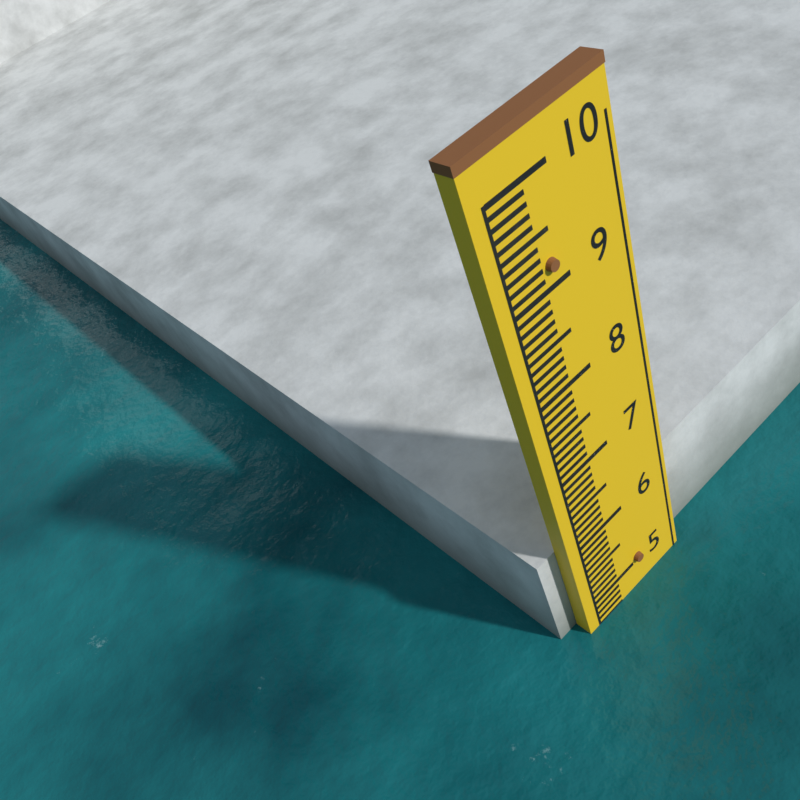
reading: 4.6 (no unit)
